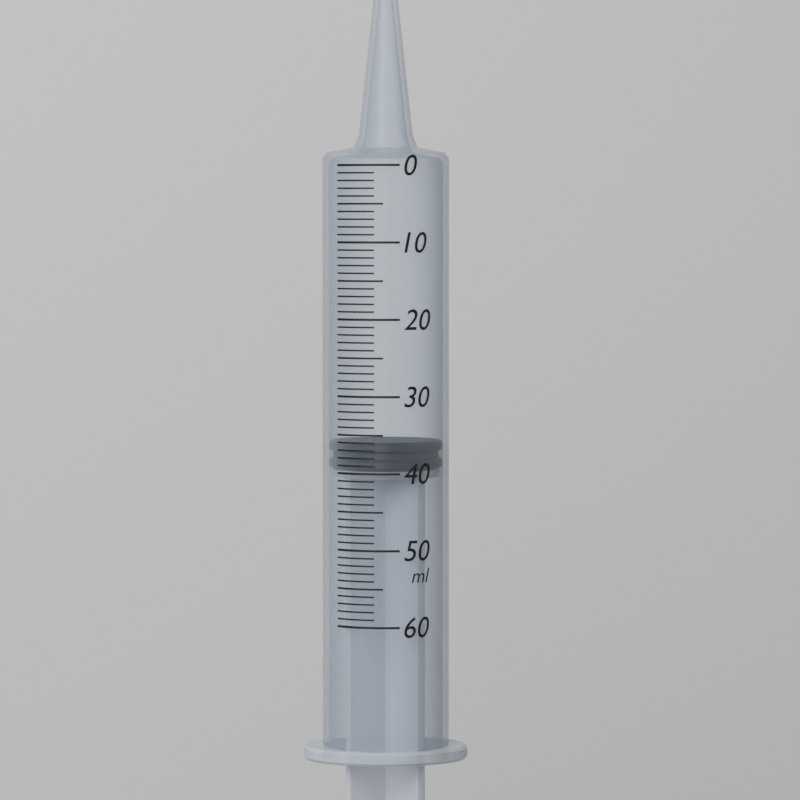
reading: 36 ml
